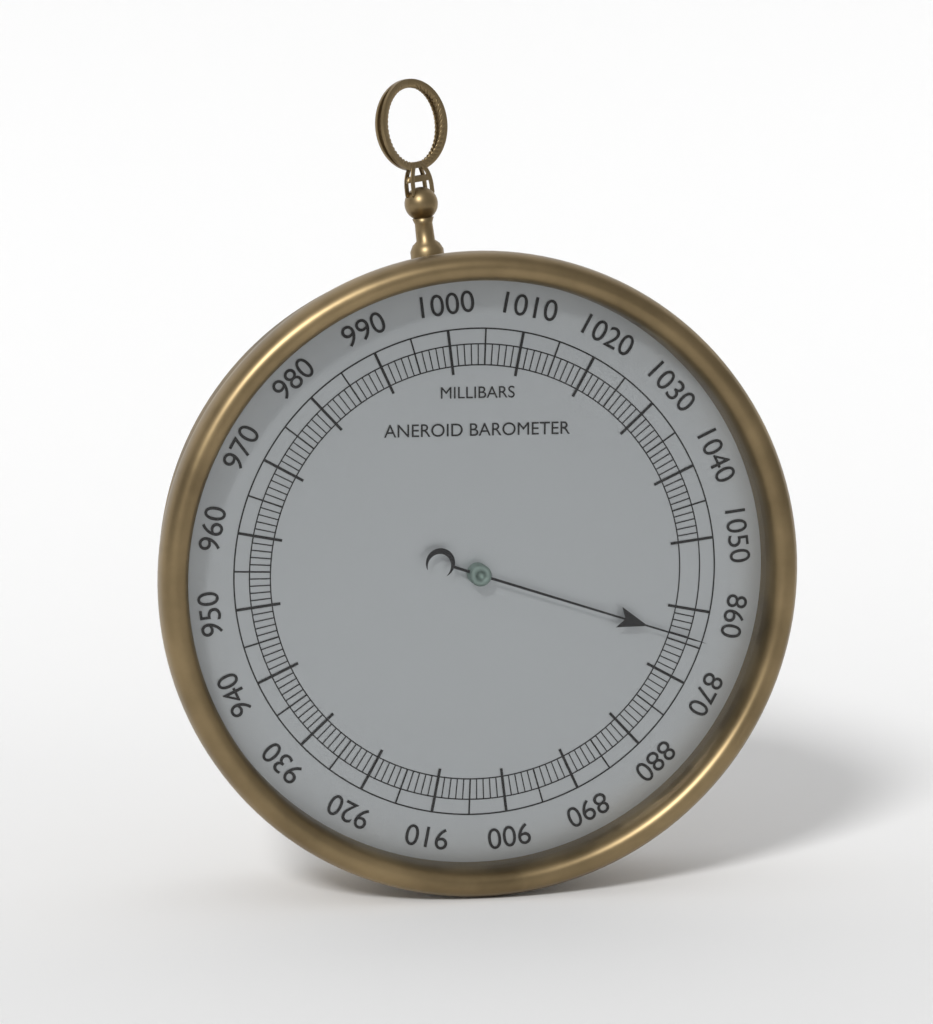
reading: 864 mbar
